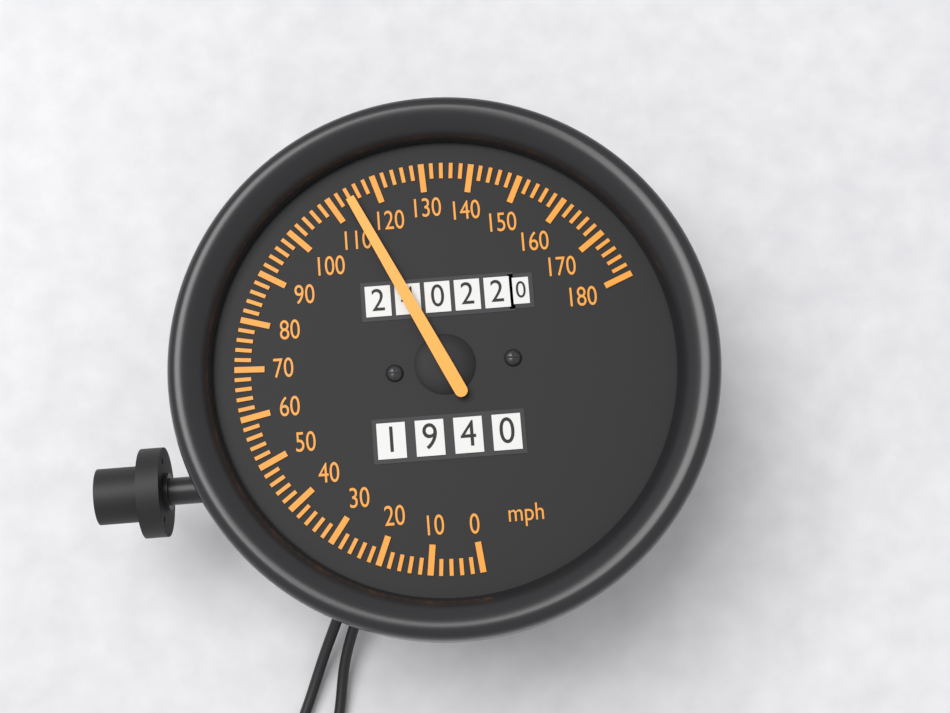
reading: 114 mph
